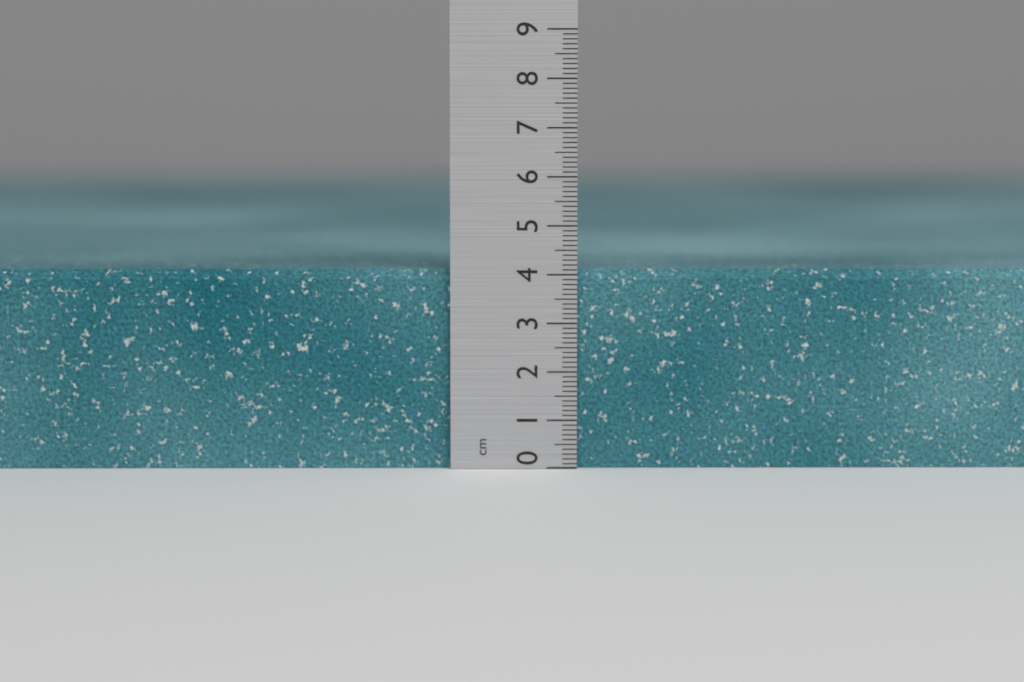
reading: 4.1 cm
